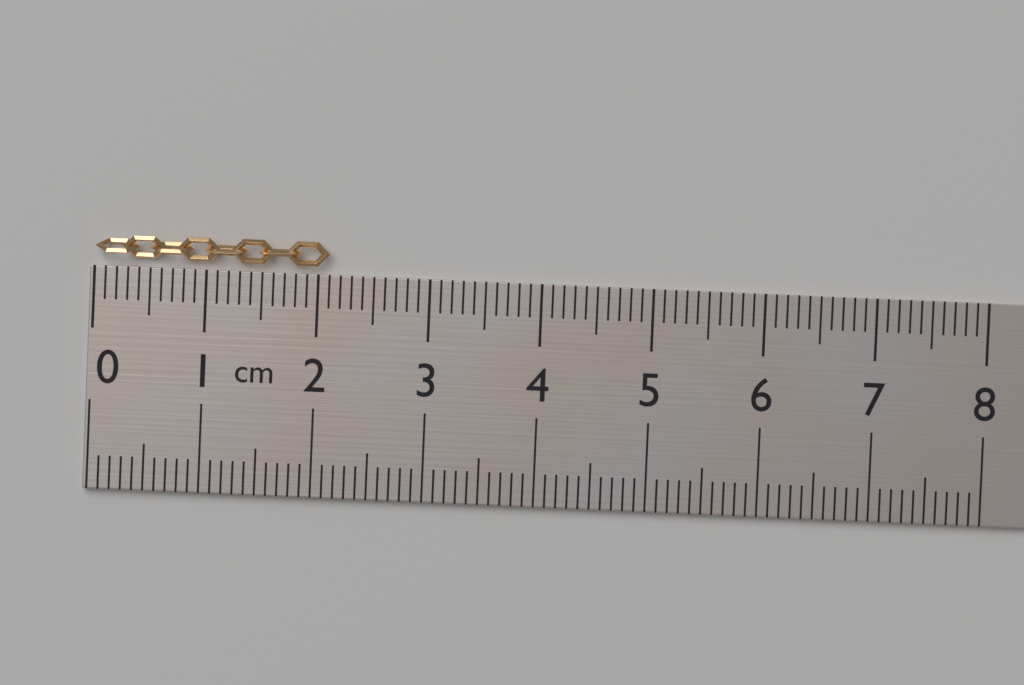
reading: 2.1 cm
